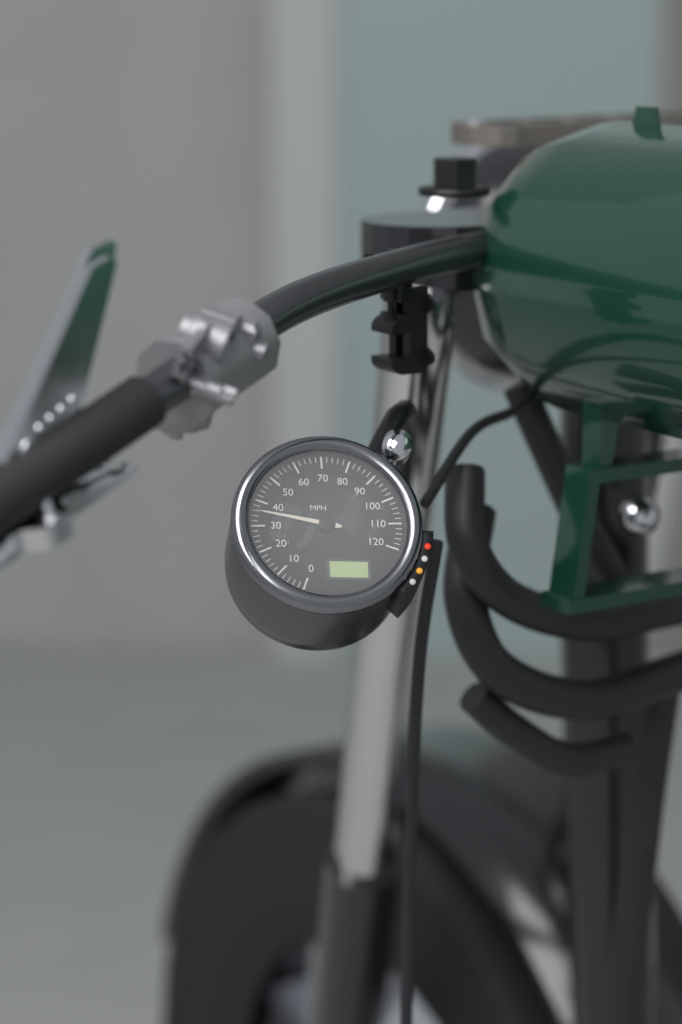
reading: 36 MPH
